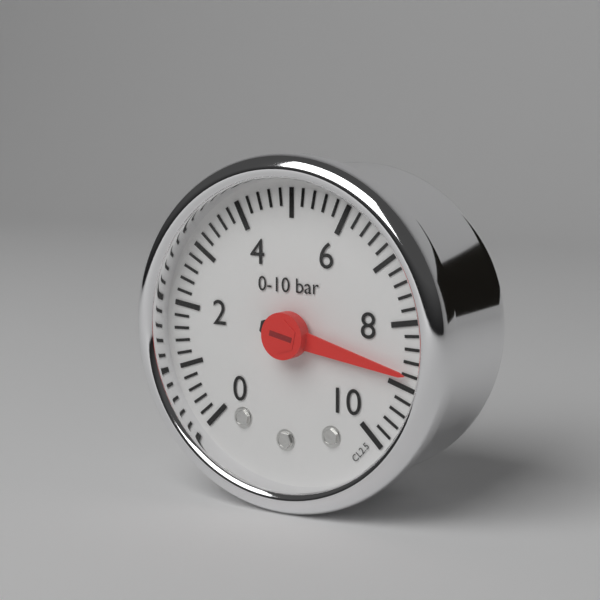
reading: 8.8 bar
